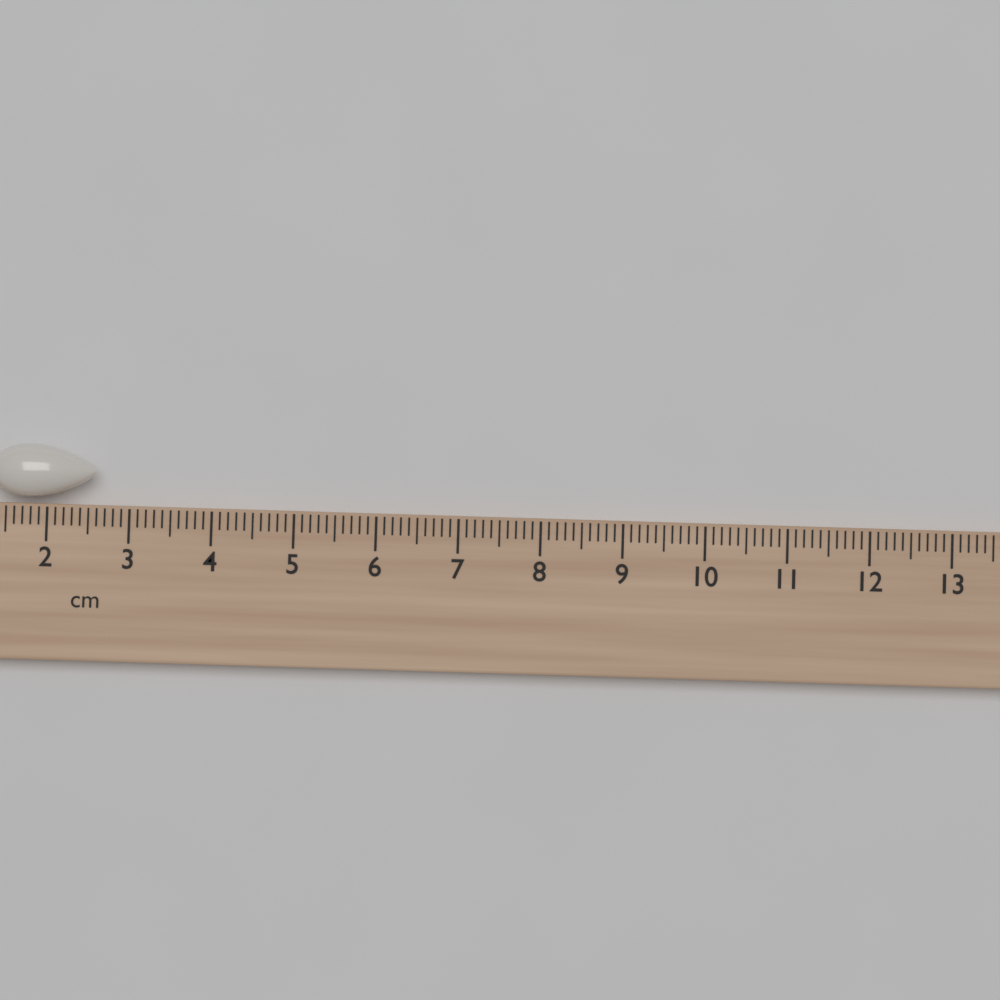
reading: 2.6 cm
